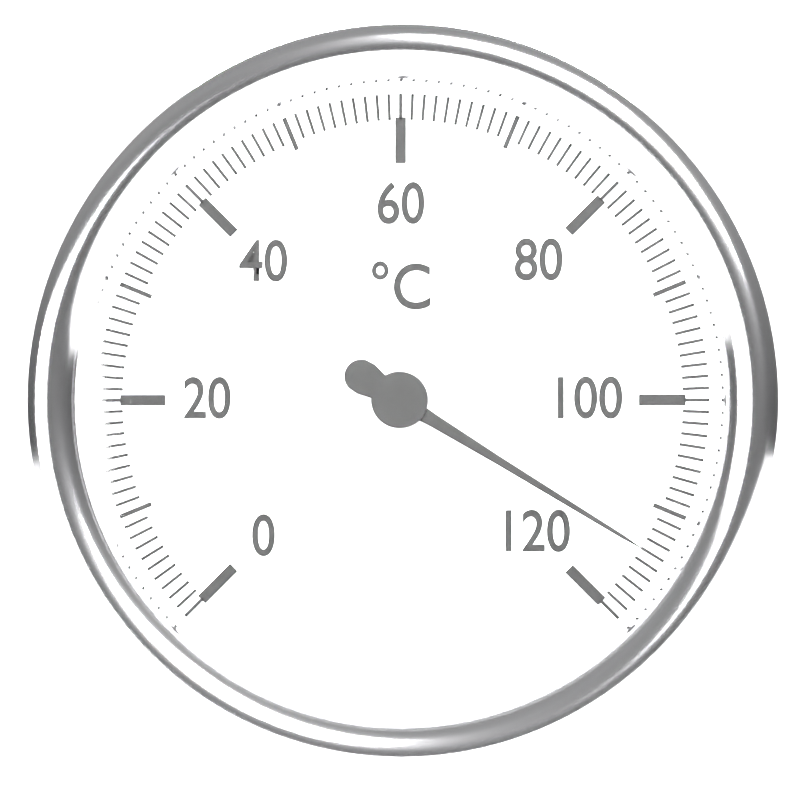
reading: 114 °C
